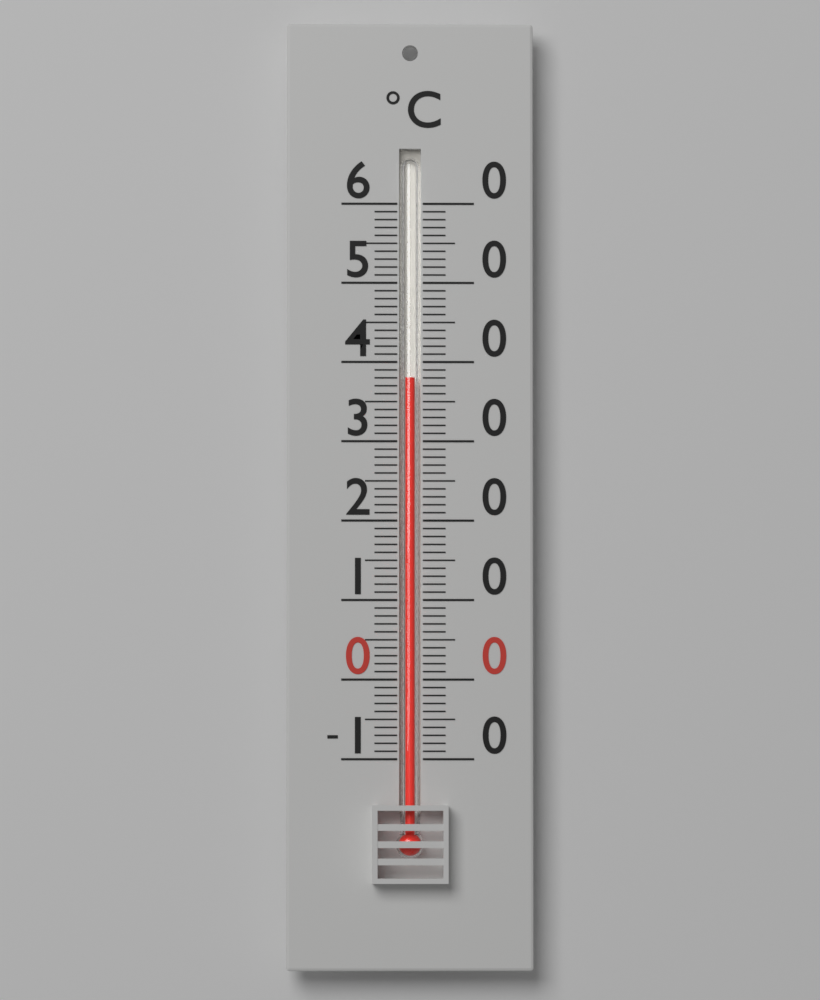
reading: 38 °C
